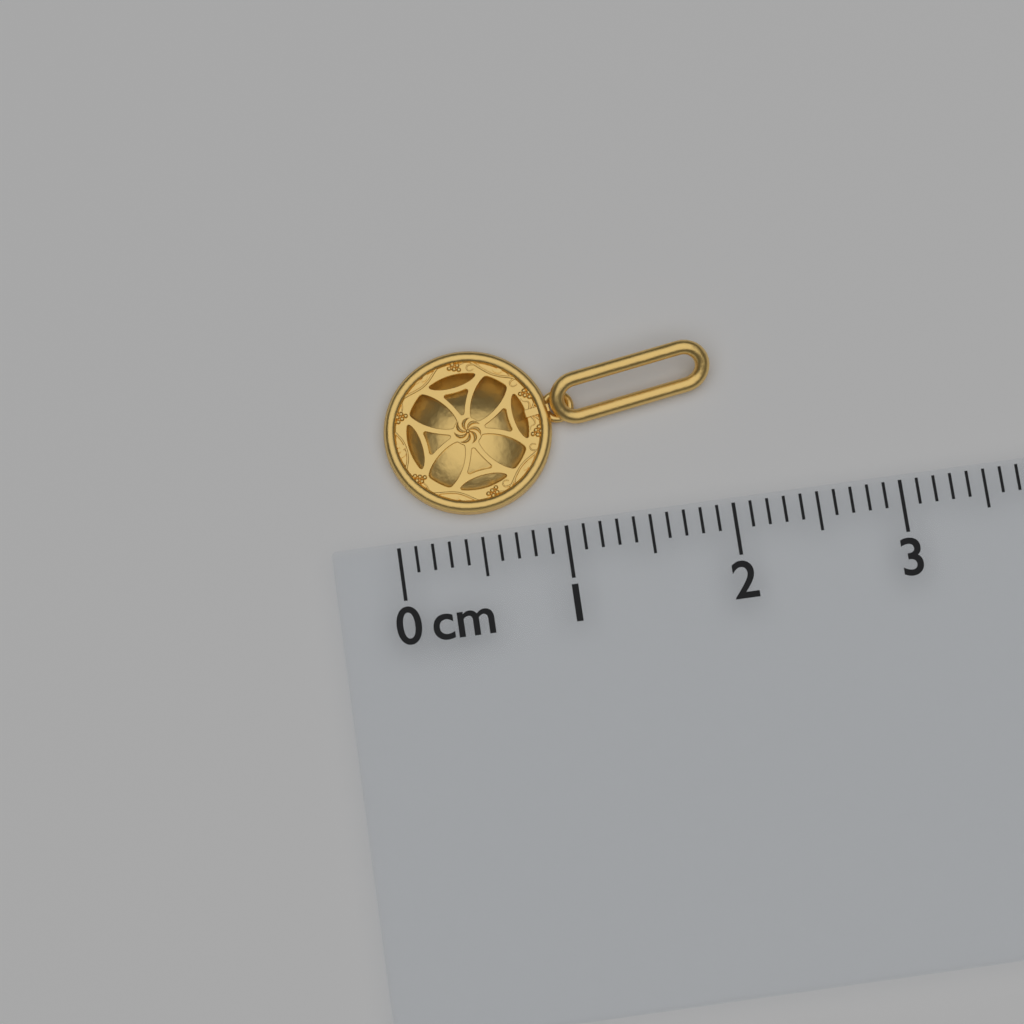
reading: 2.0 cm
